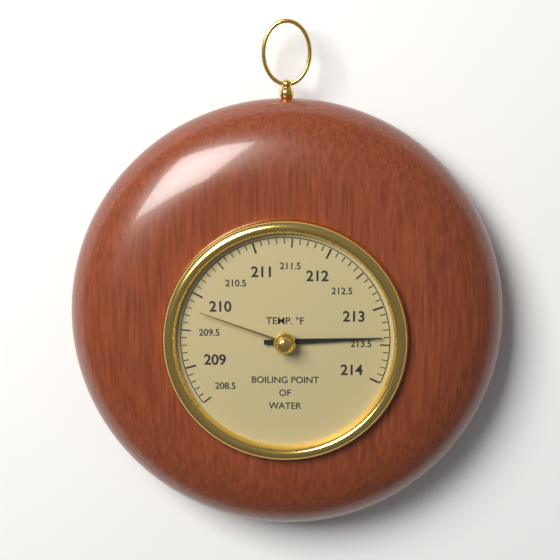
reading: 213.4 °F
